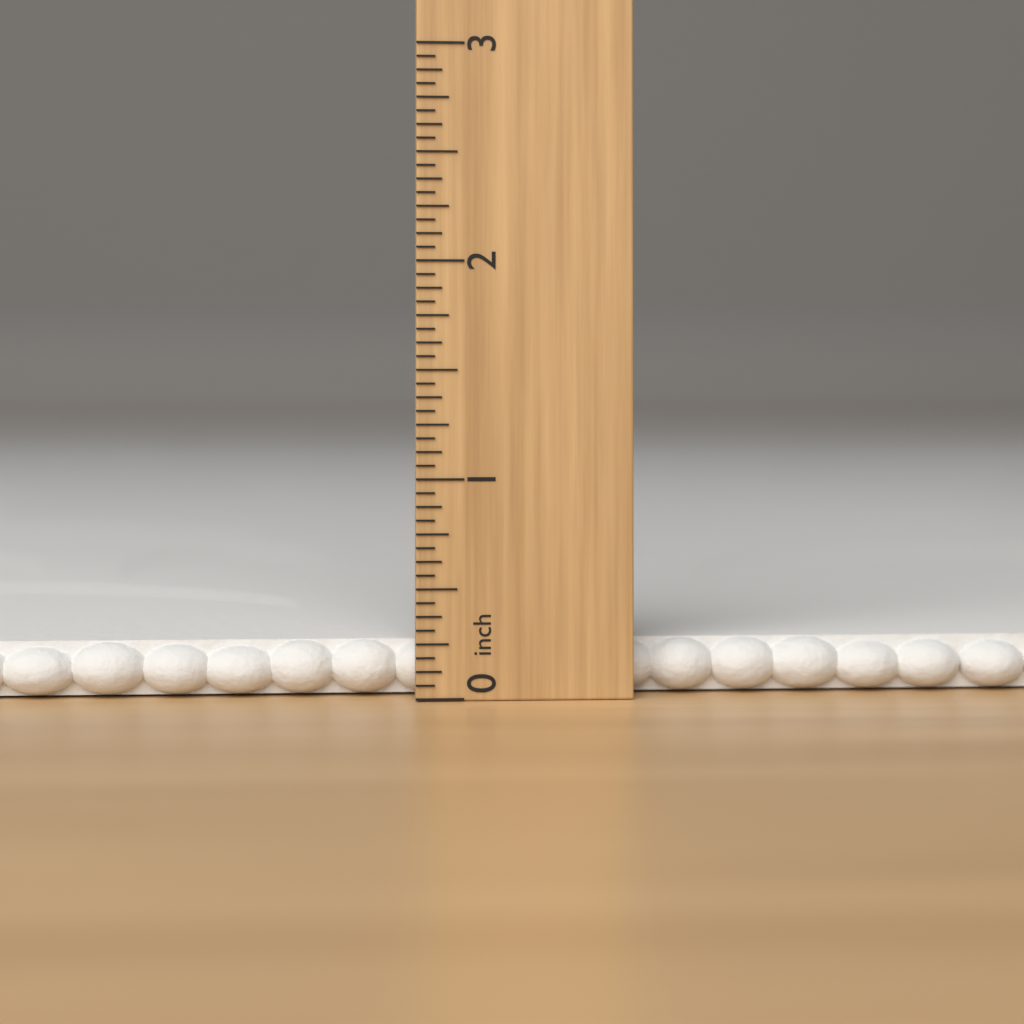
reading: 0.2500 inch
